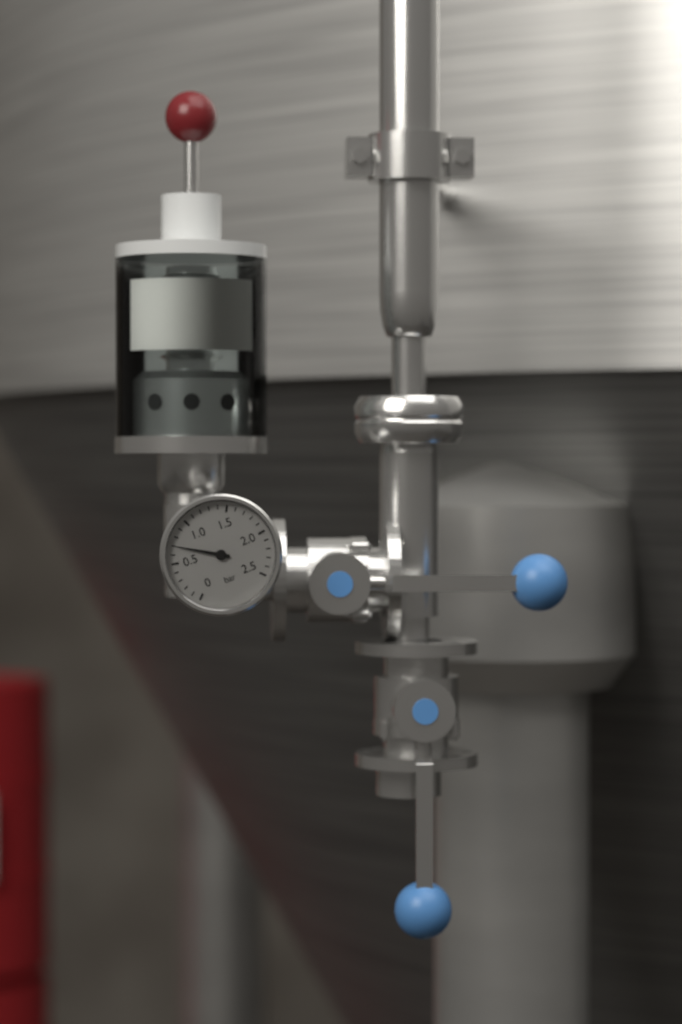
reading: 0.7 bar
